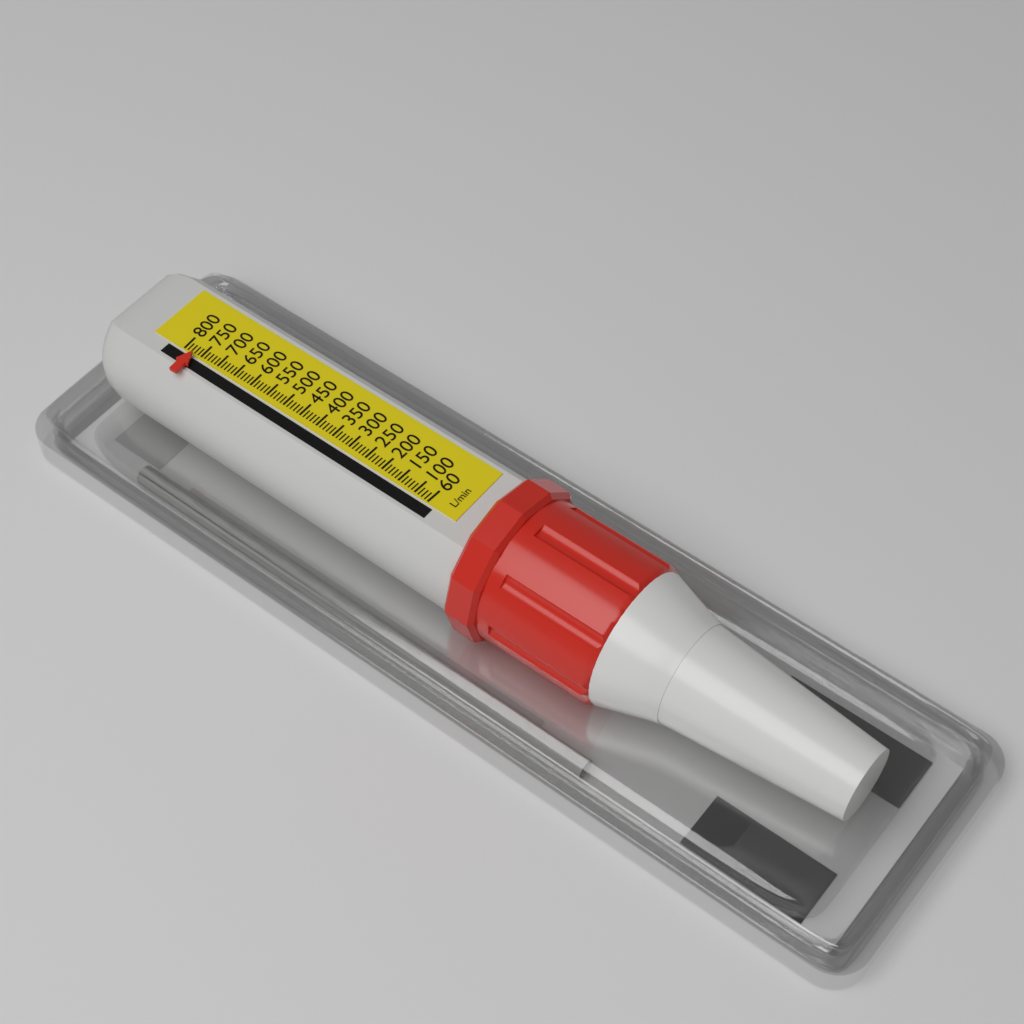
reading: 770 L/min
